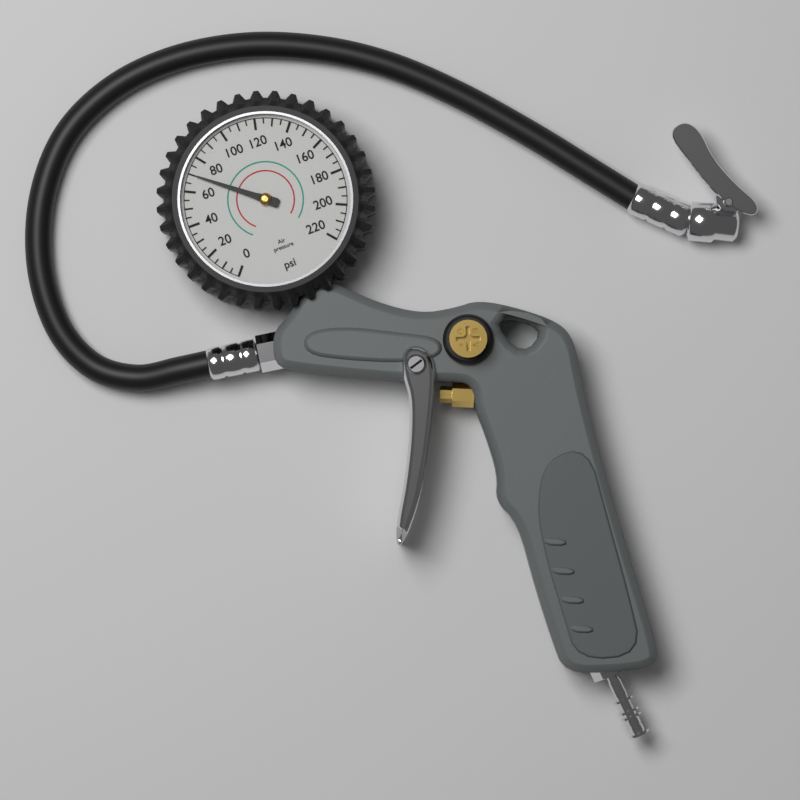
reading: 70 psi
